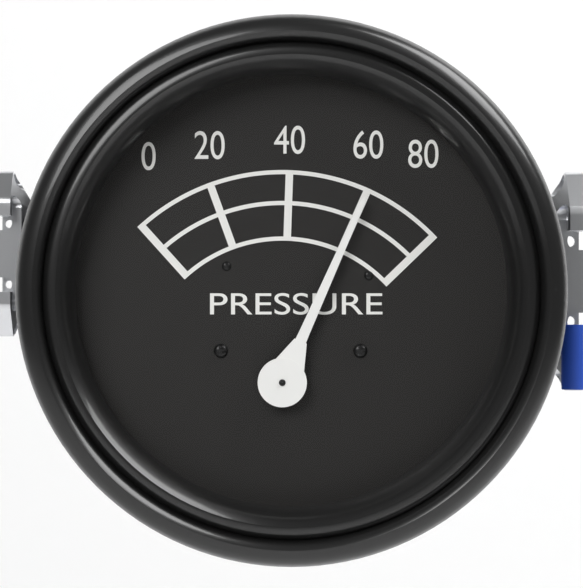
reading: 60 (no unit)
